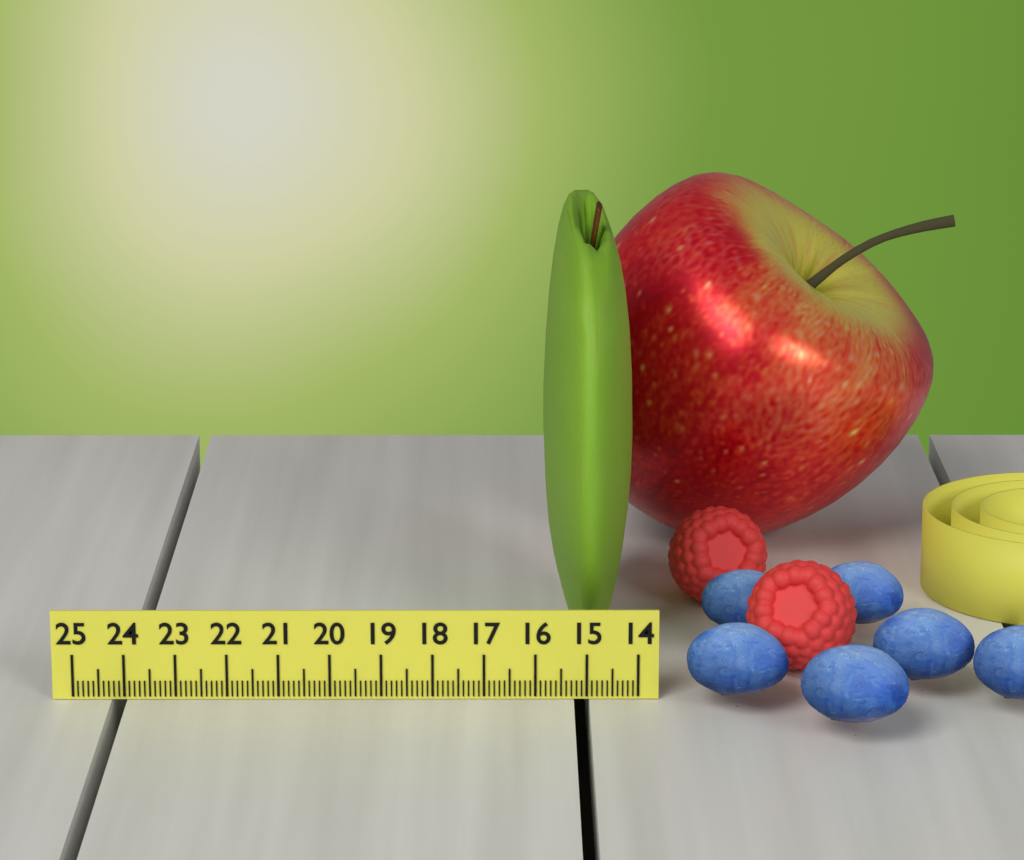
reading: 15.8 (no unit)
